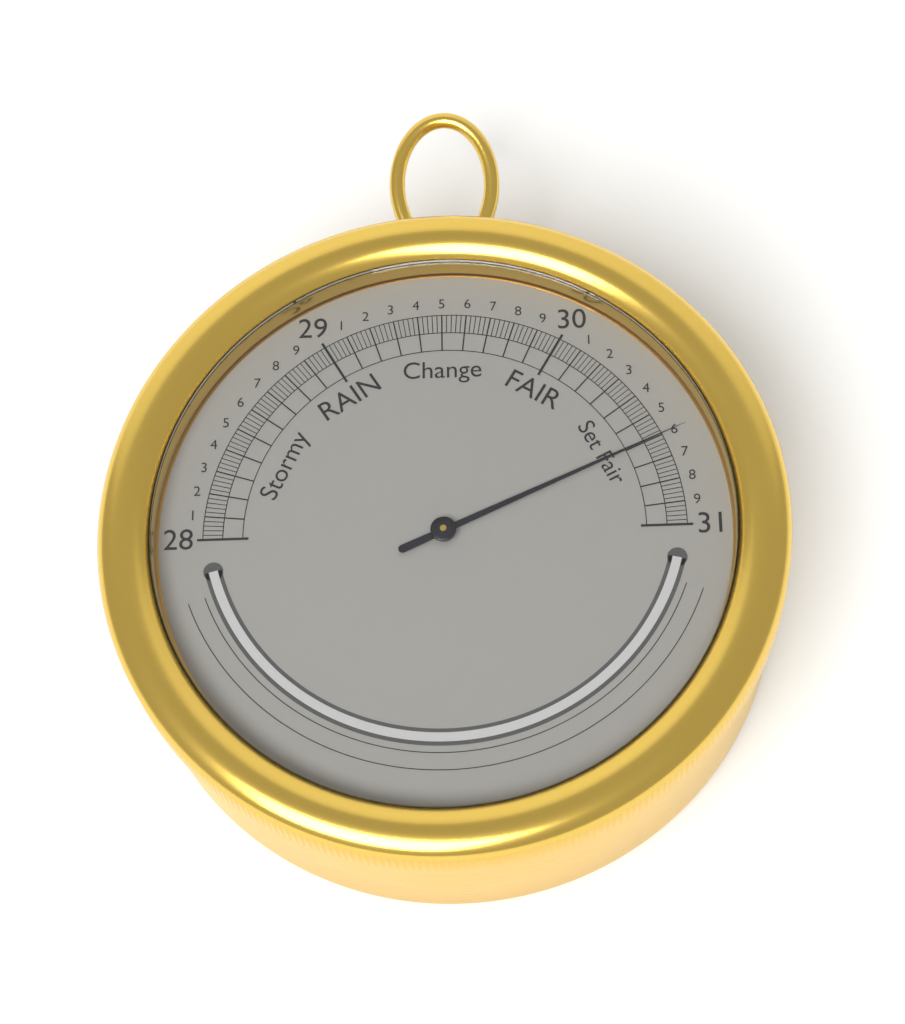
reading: 30.60 inHg
